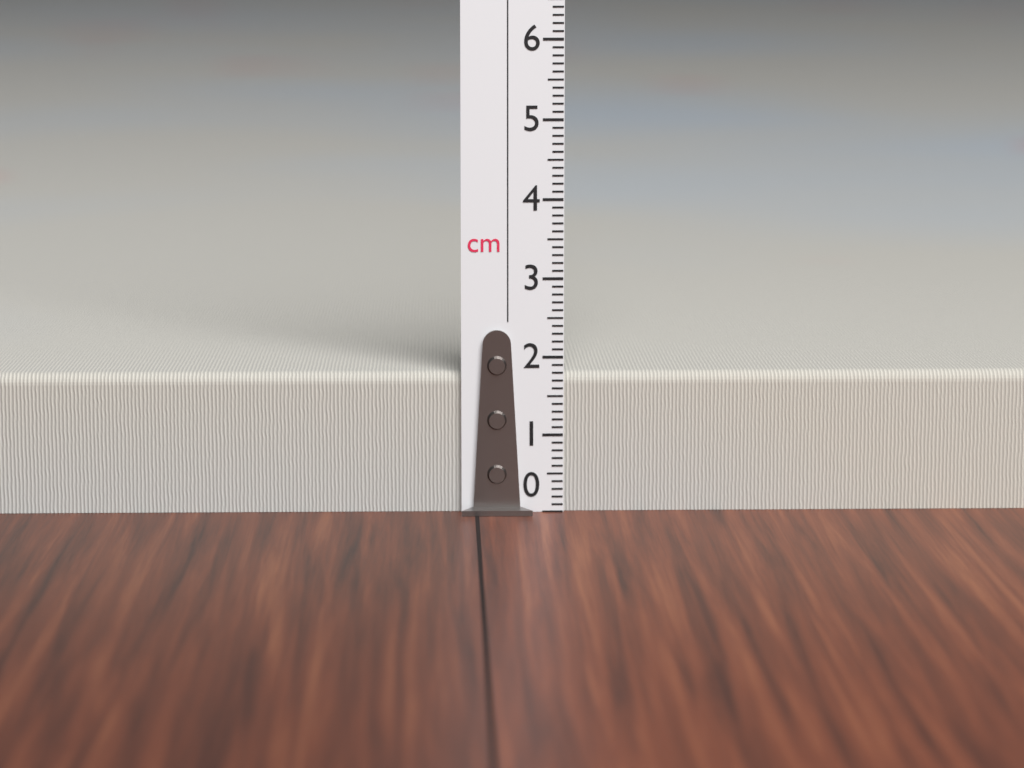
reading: 1.8 cm
